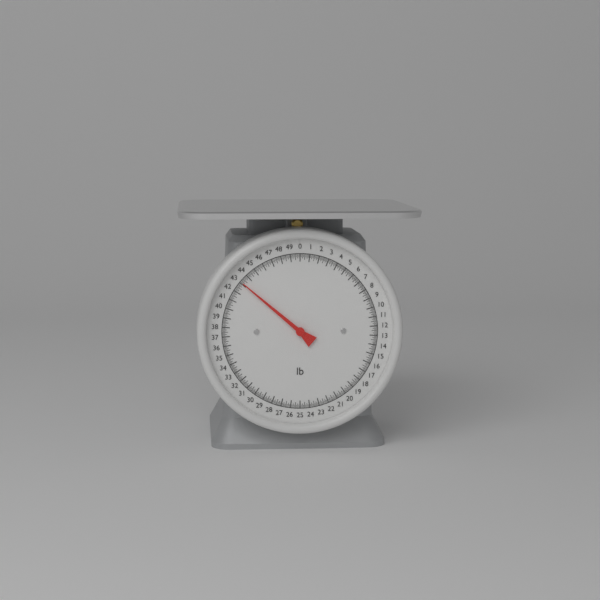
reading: 43.125 lb
